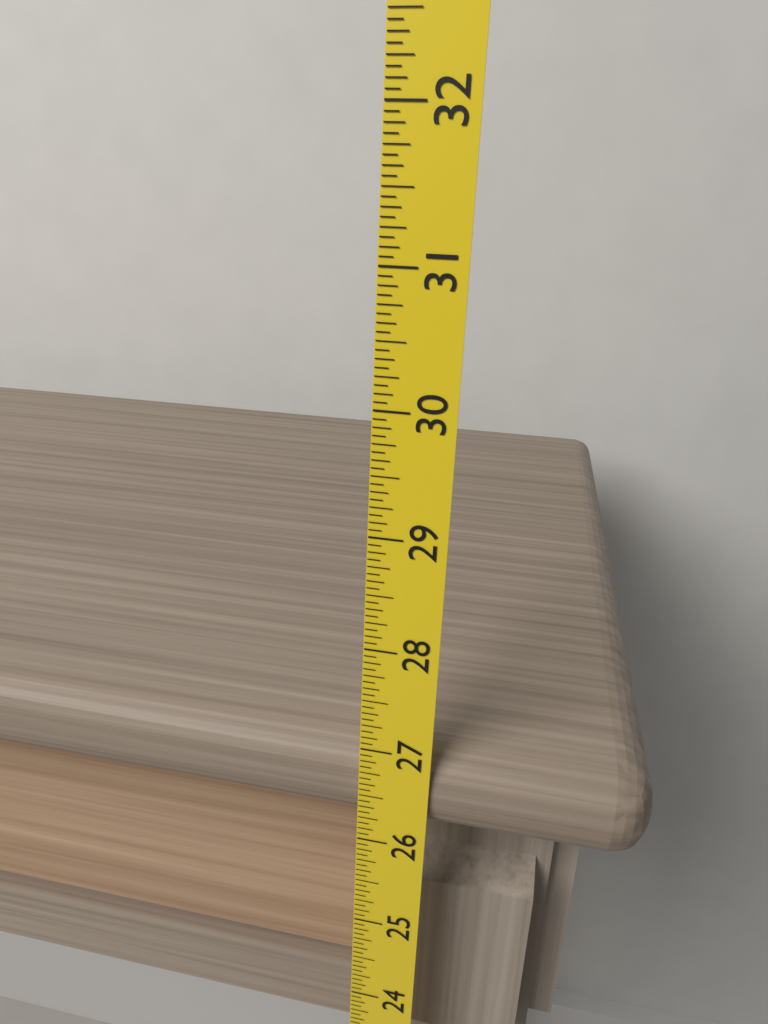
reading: 27.0000 (no unit)
